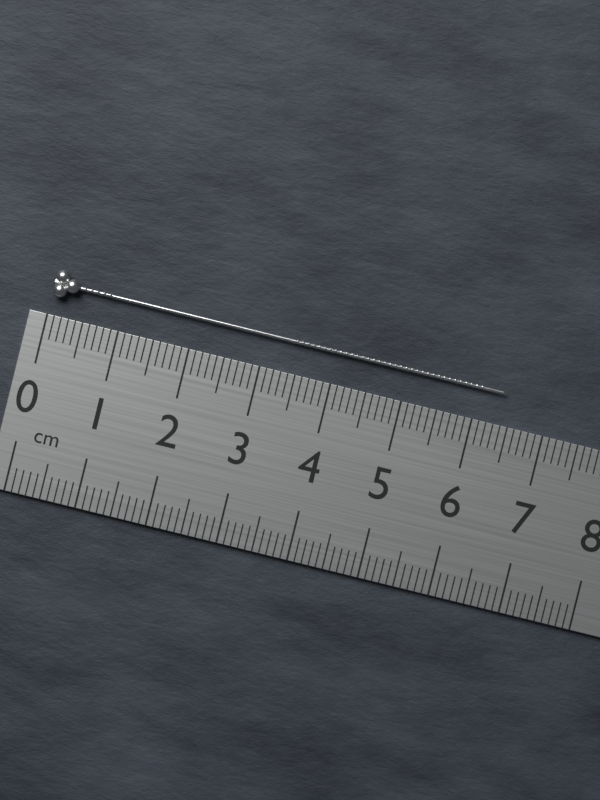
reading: 6.4 cm
